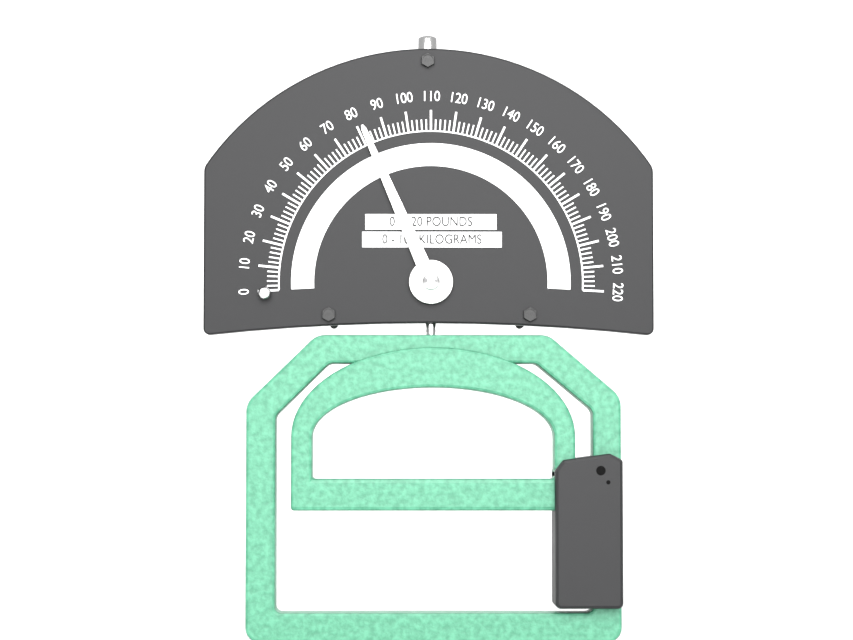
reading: 82 lb
